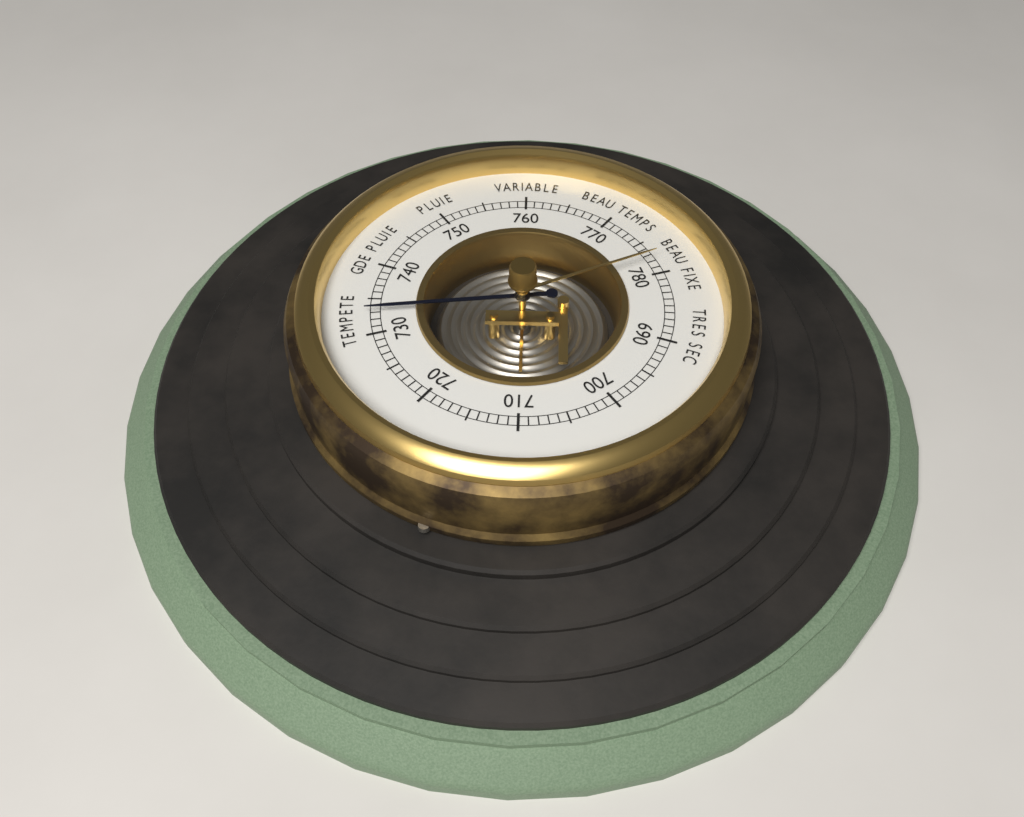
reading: 733 (no unit)
